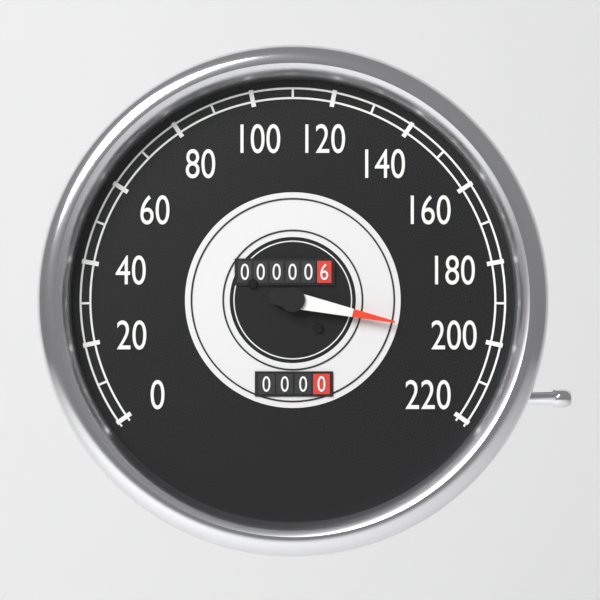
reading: 200 (no unit)
